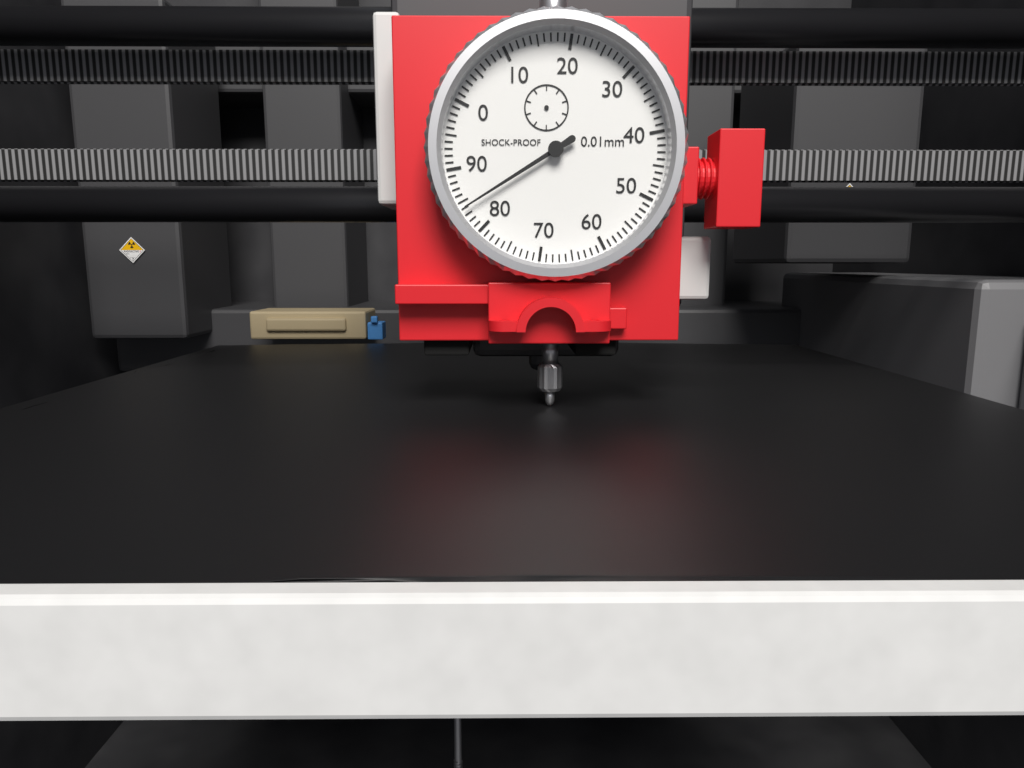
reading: 84 0.01mm
